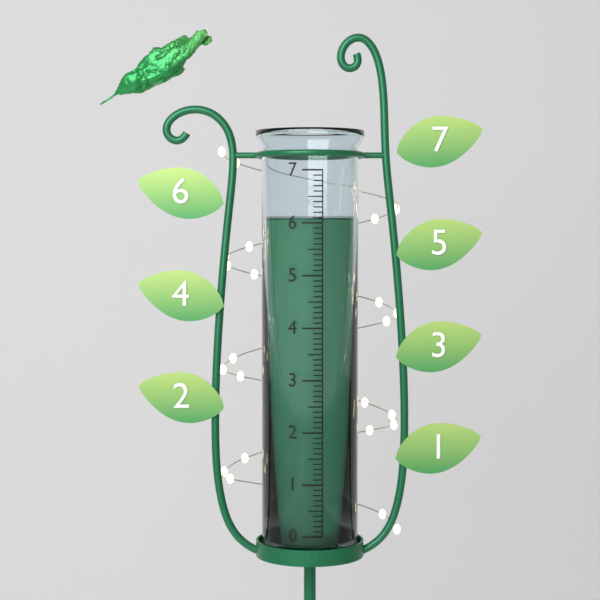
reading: 6.1 (no unit)
